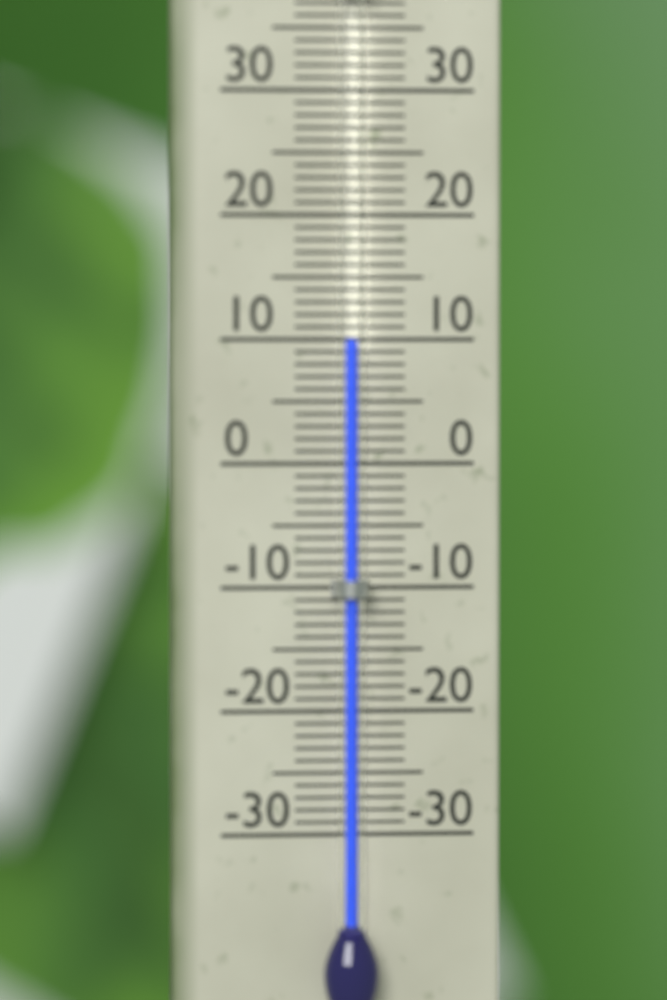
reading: 10 °C
